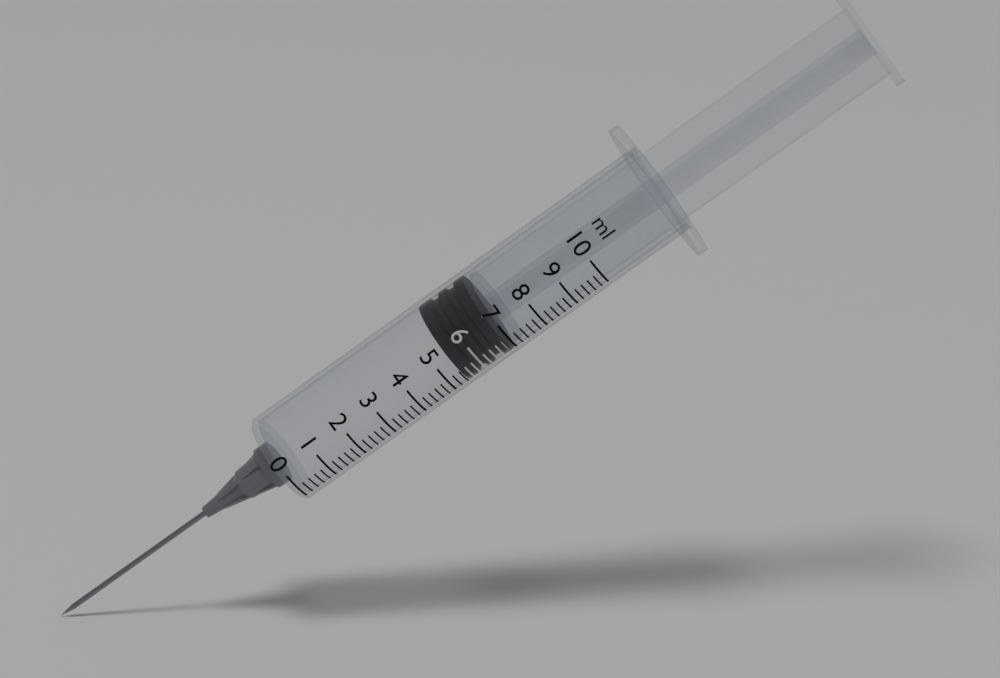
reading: 5.4 ml
